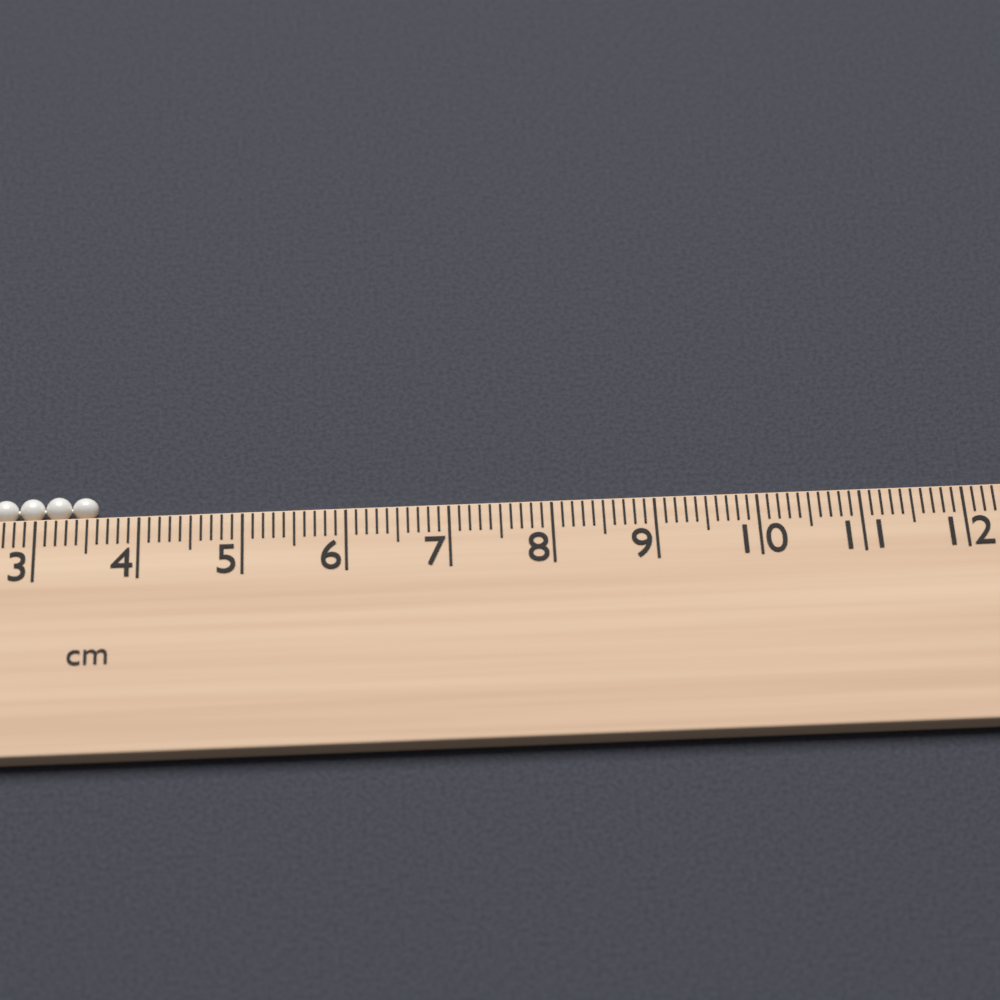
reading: 3.6 cm
